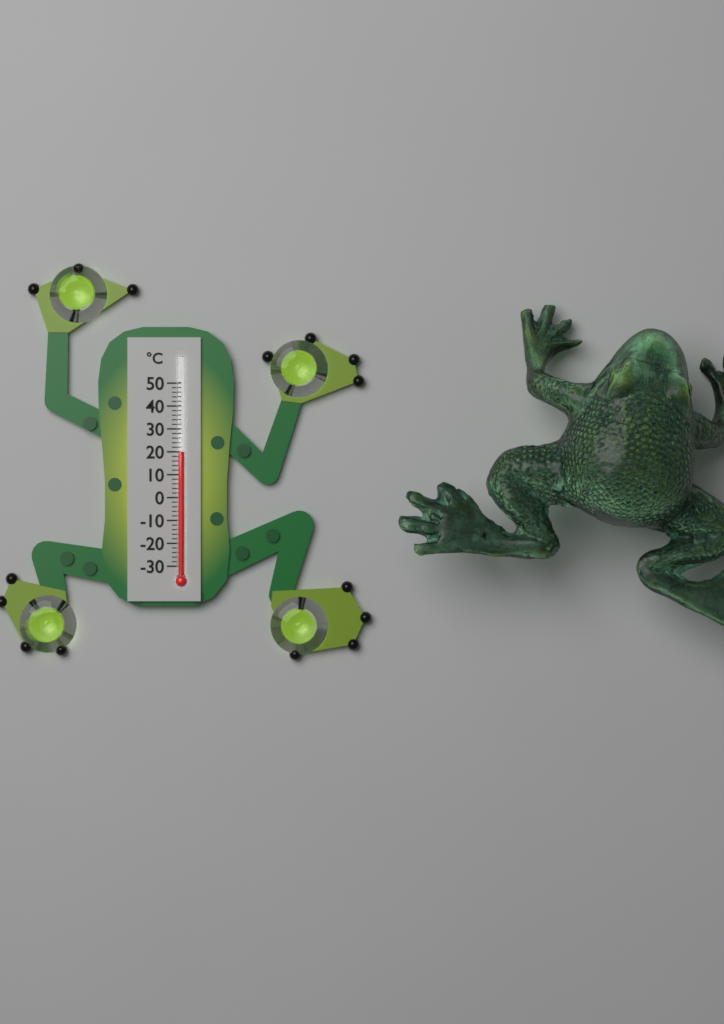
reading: 20 °C
